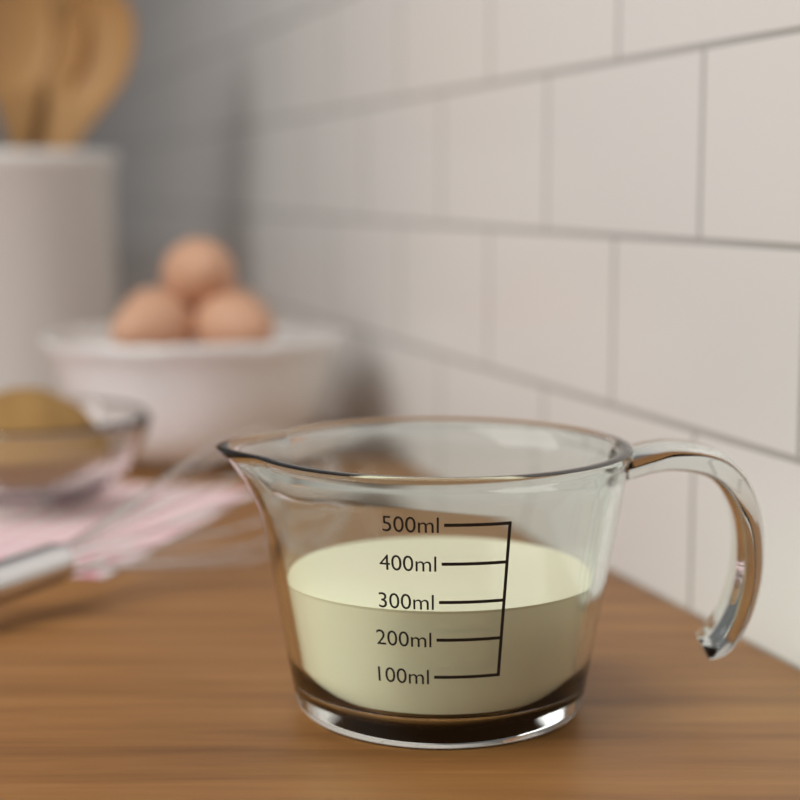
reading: 270 ml
